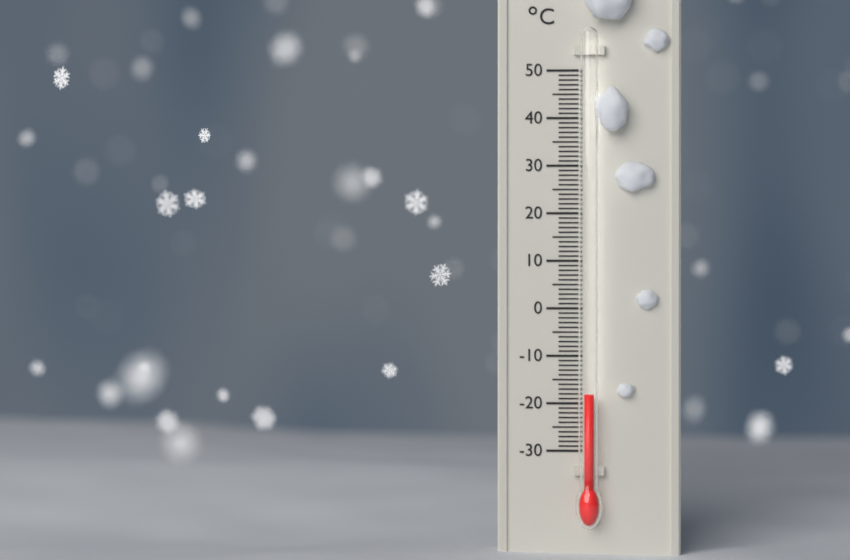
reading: -18 °C
